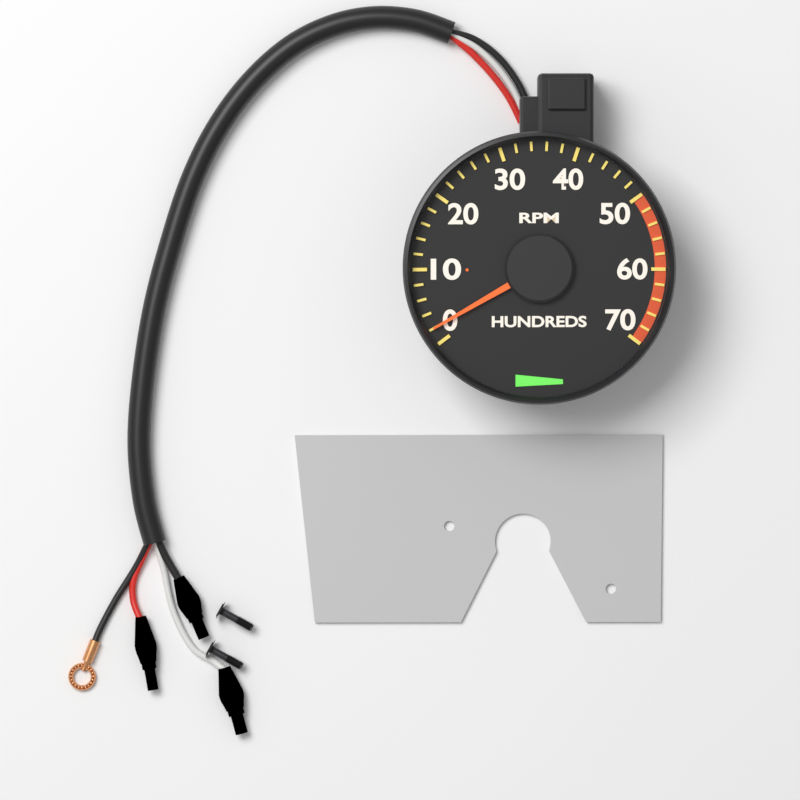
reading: 200 RPM
